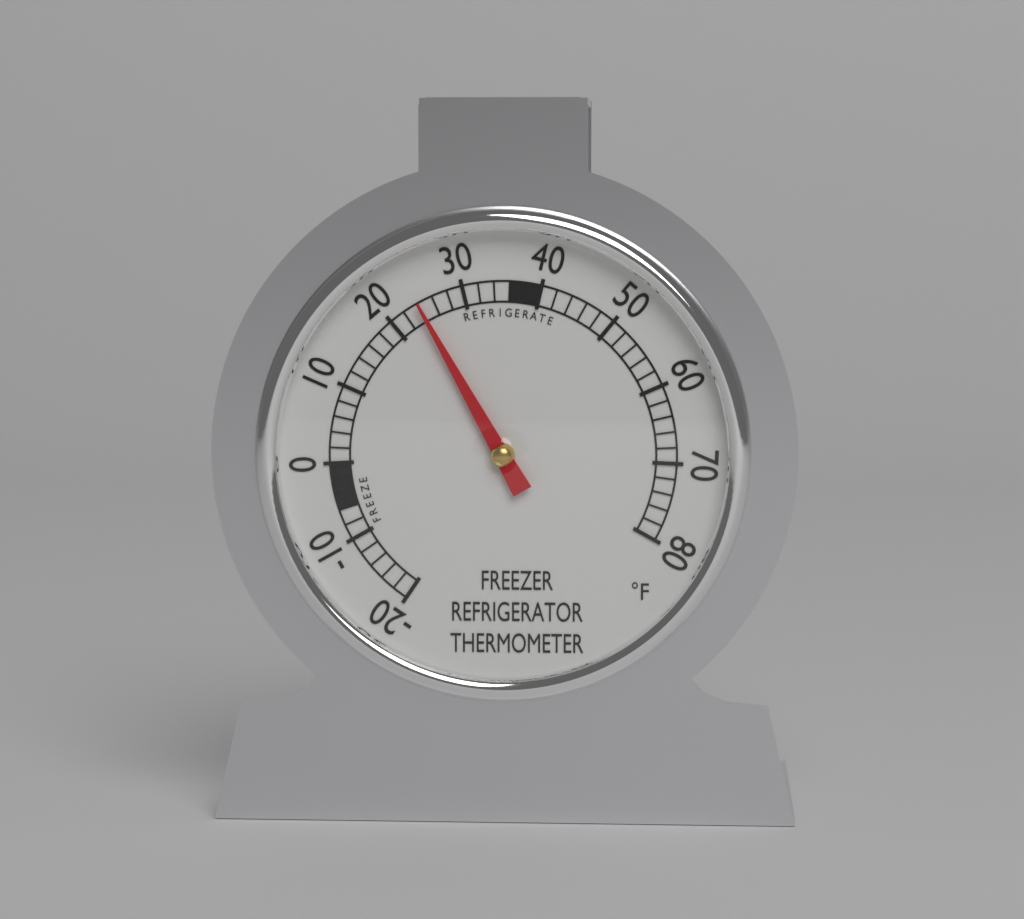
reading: 24 °F
